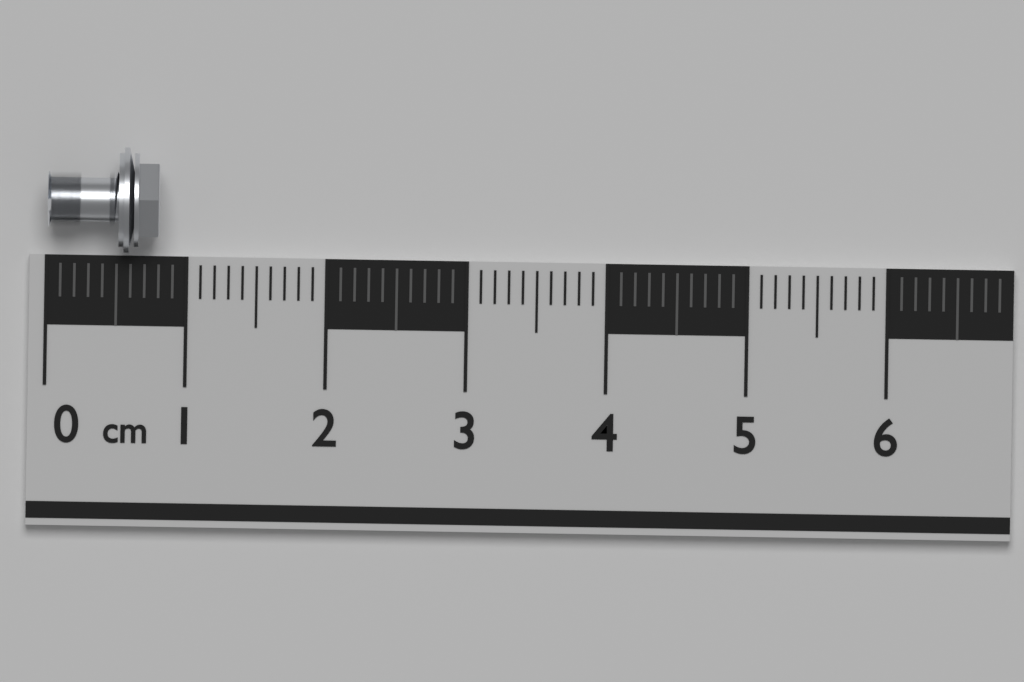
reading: 0.8 cm
